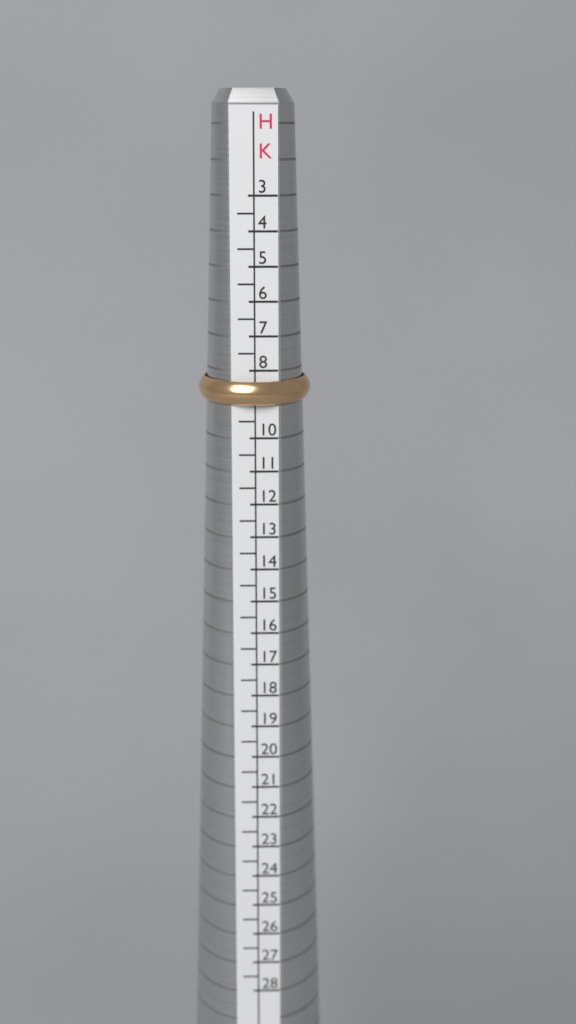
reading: 9.0 HK
